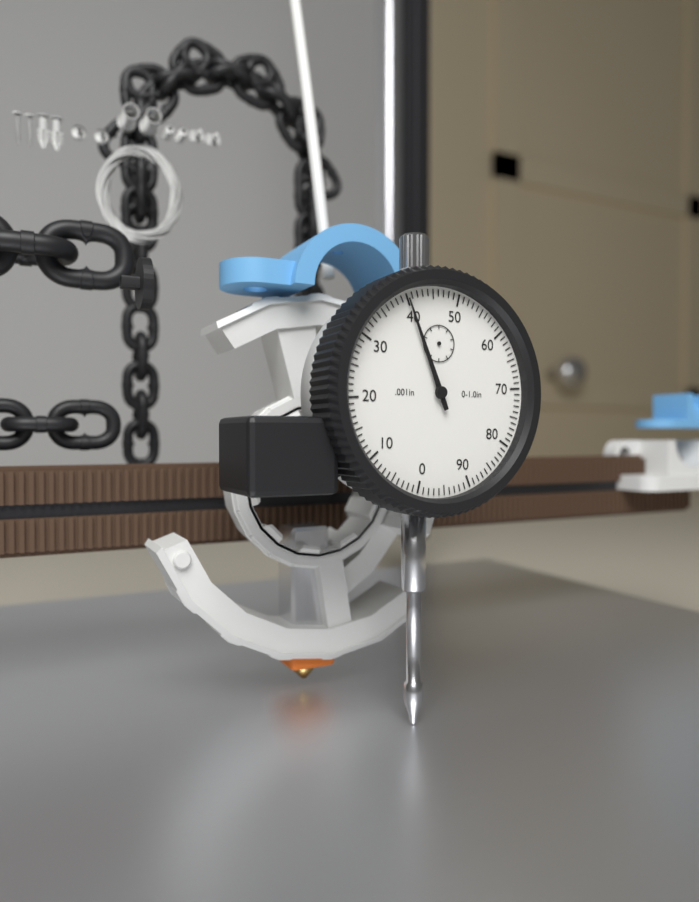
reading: 0.040 in
